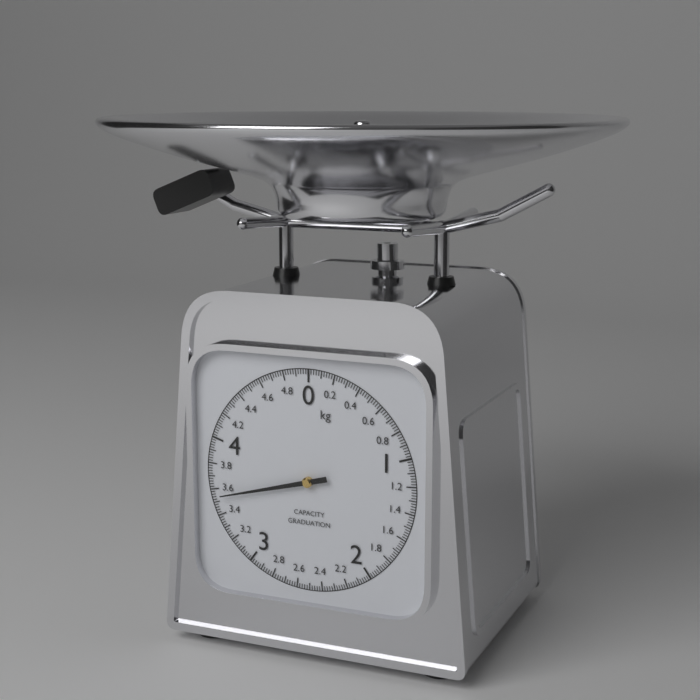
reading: 3.54 kg
